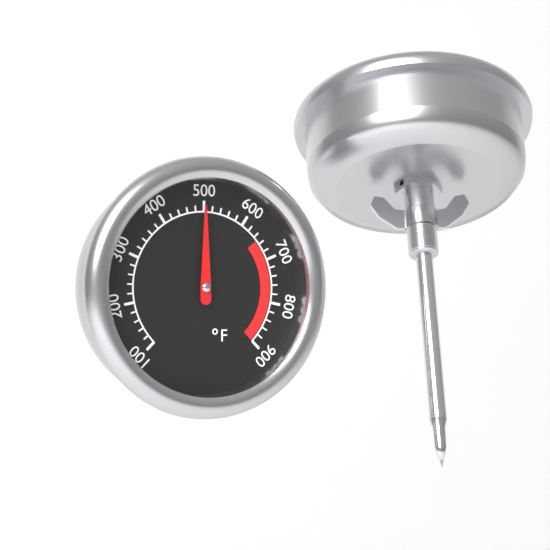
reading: 500 °F
